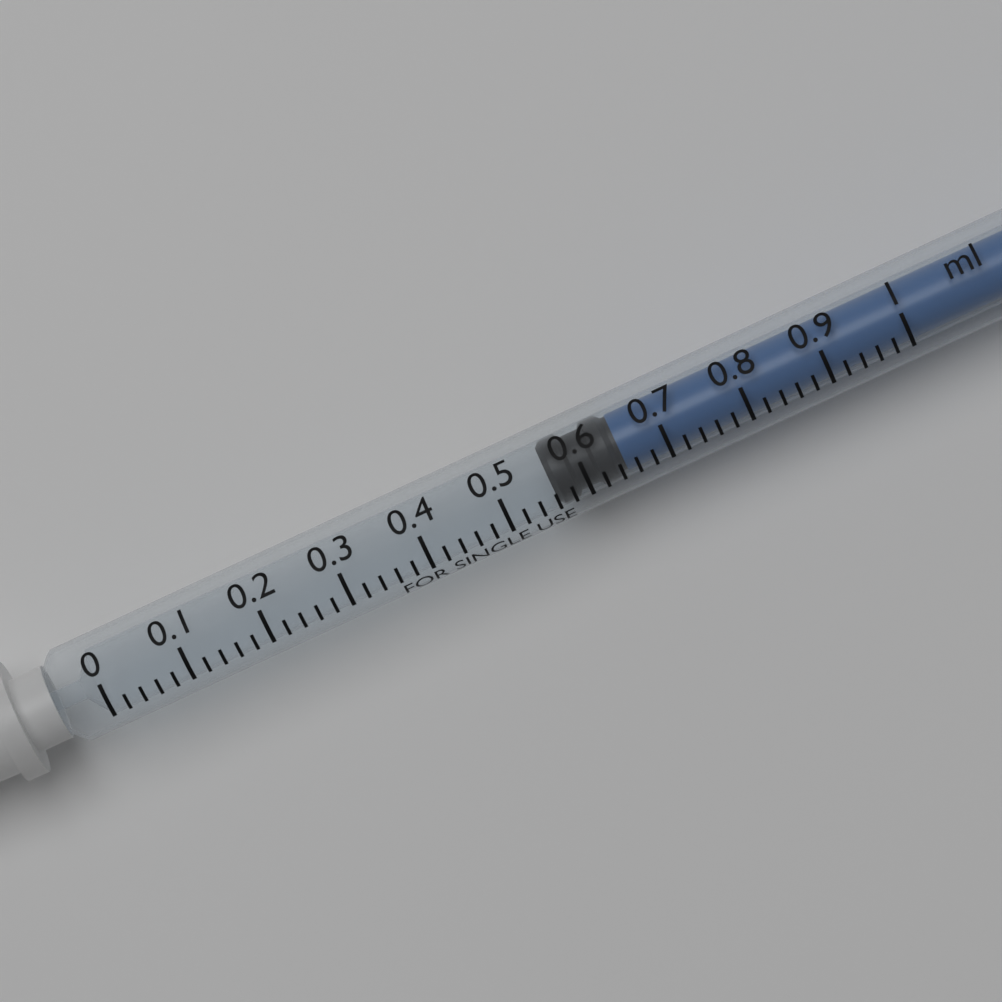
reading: 0.56 ml
